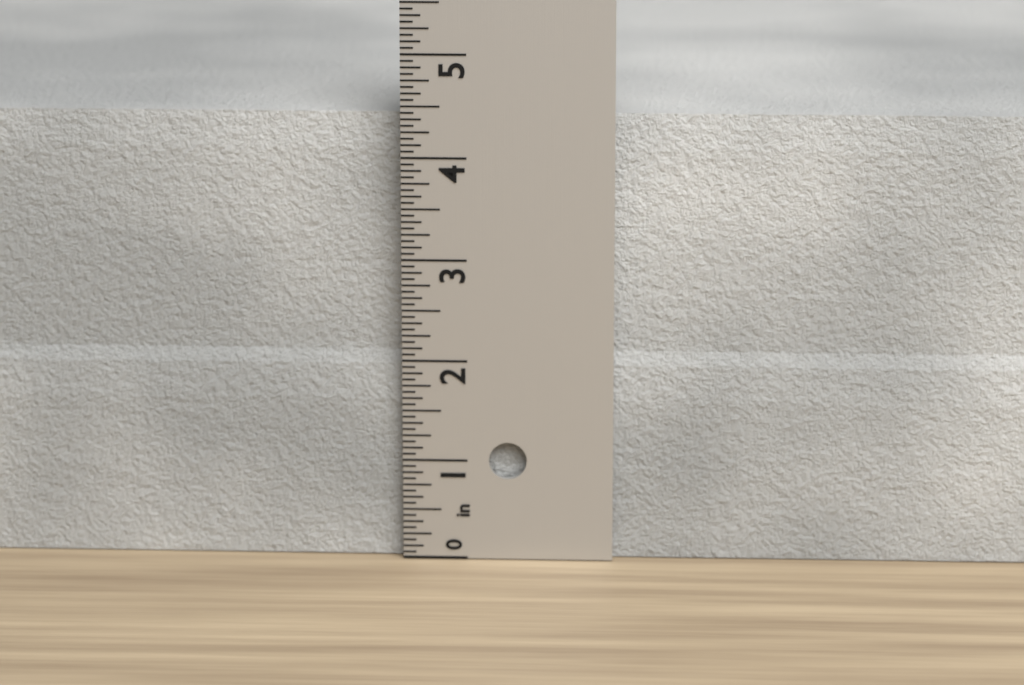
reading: 4.3750 in
